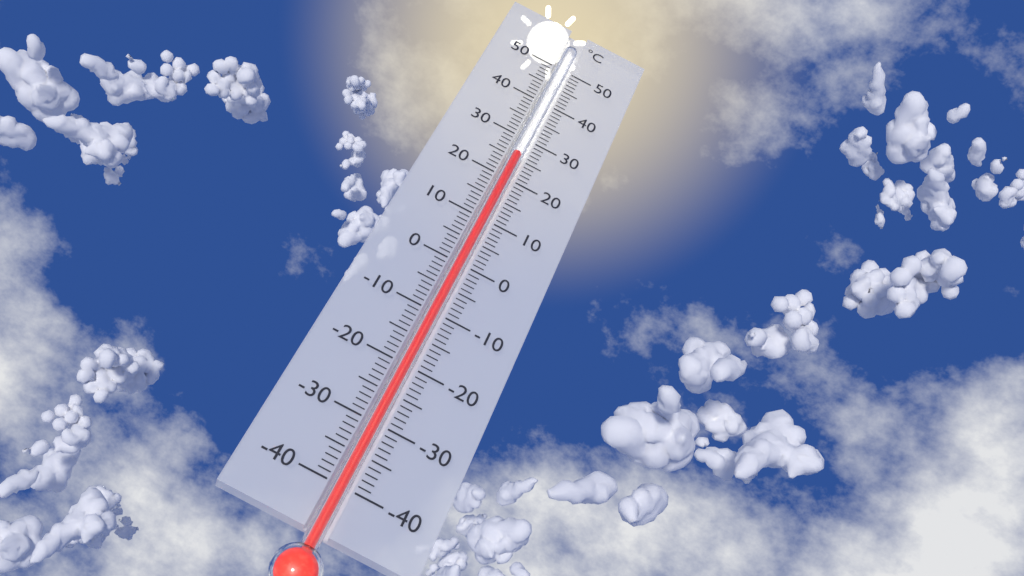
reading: 26 °C
